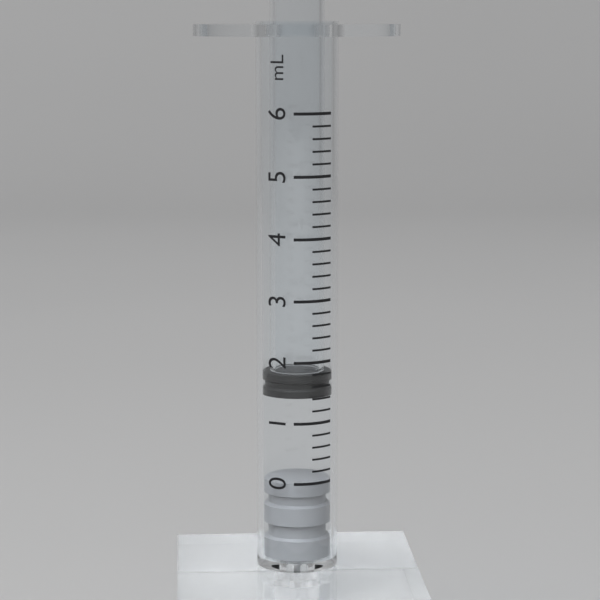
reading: 1.4 mL
